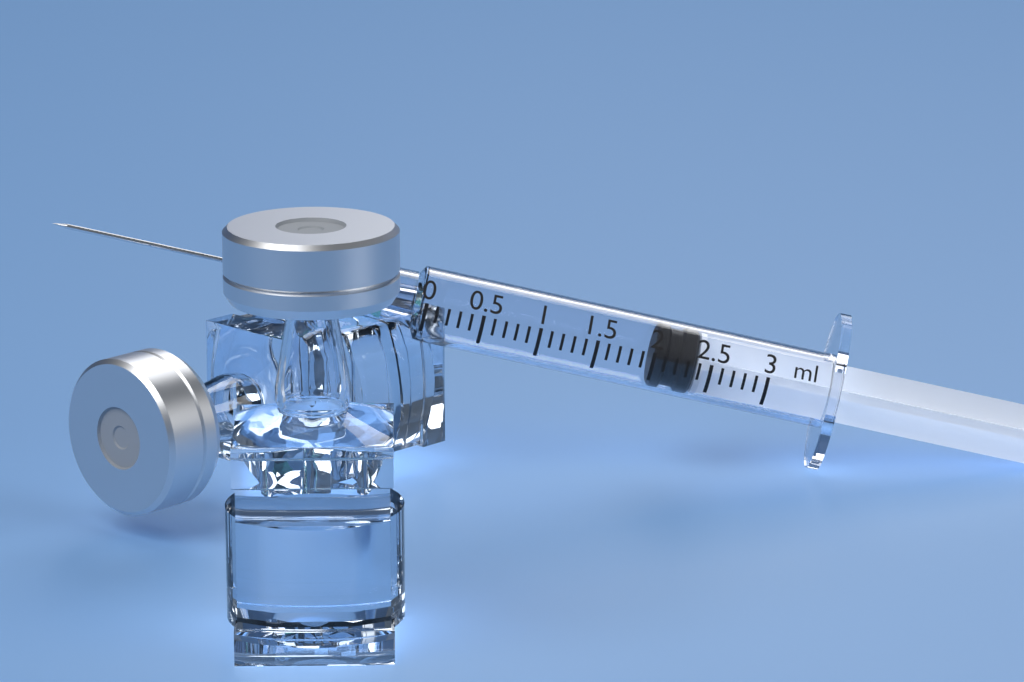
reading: 2.0 ml
